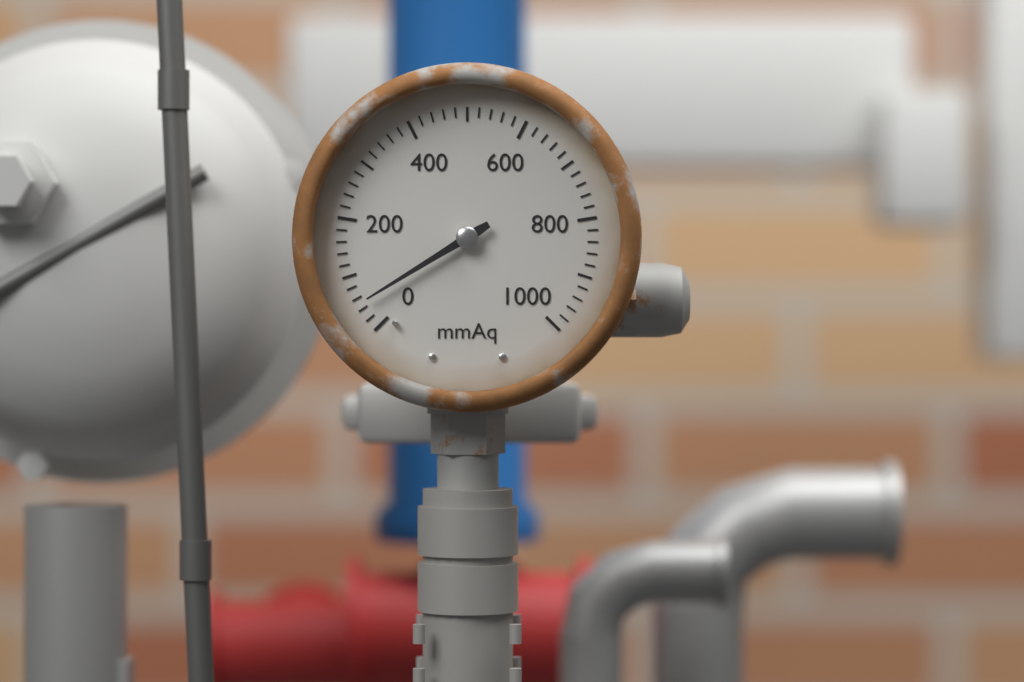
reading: 50 mmAq
